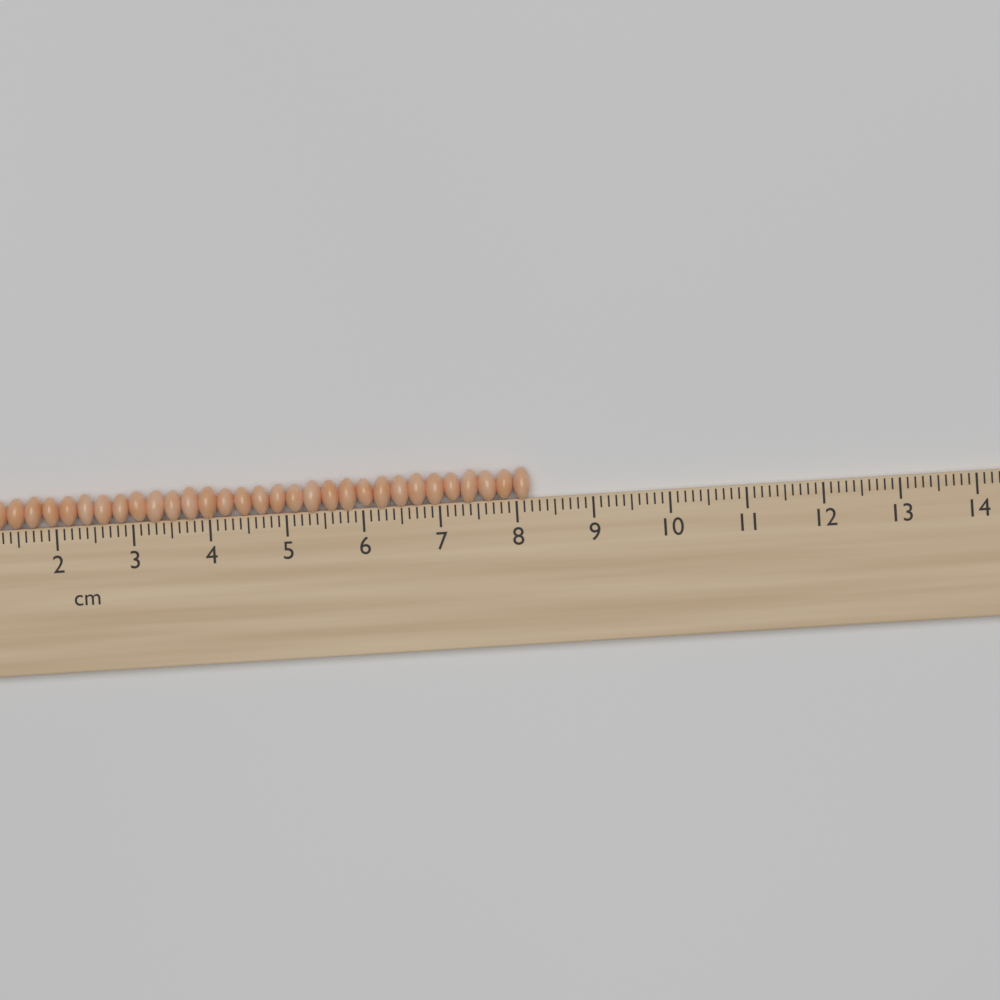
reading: 8.2 cm
